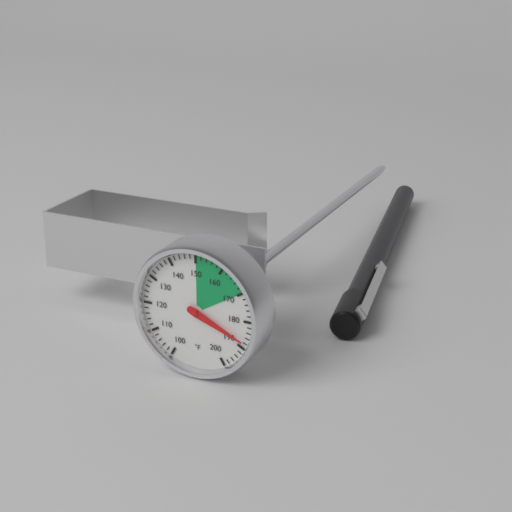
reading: 188 °F
